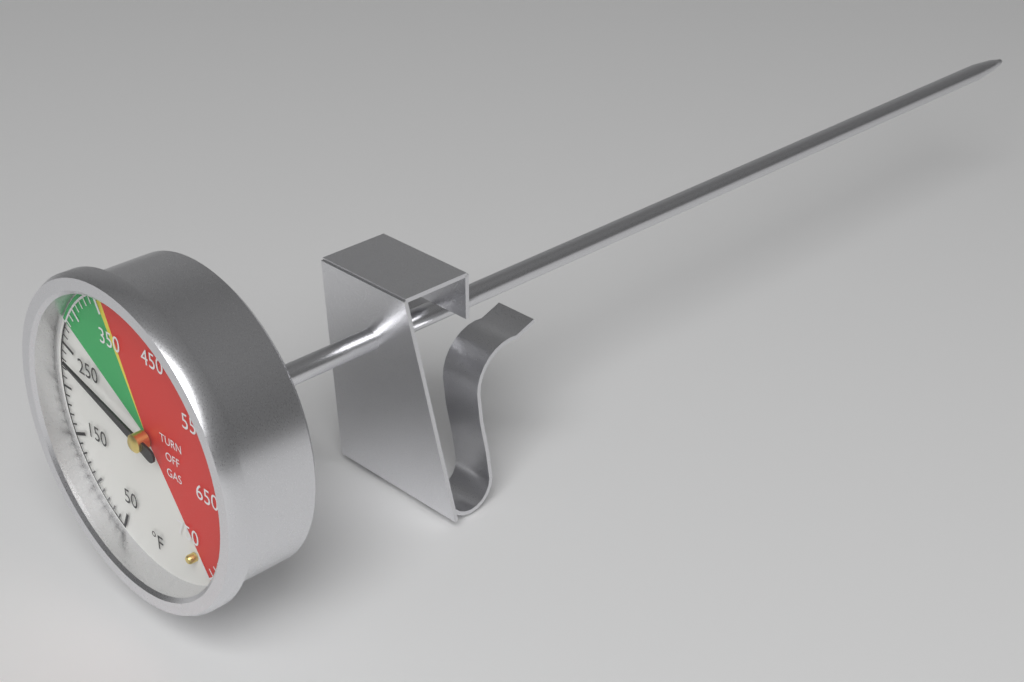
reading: 240 °F
